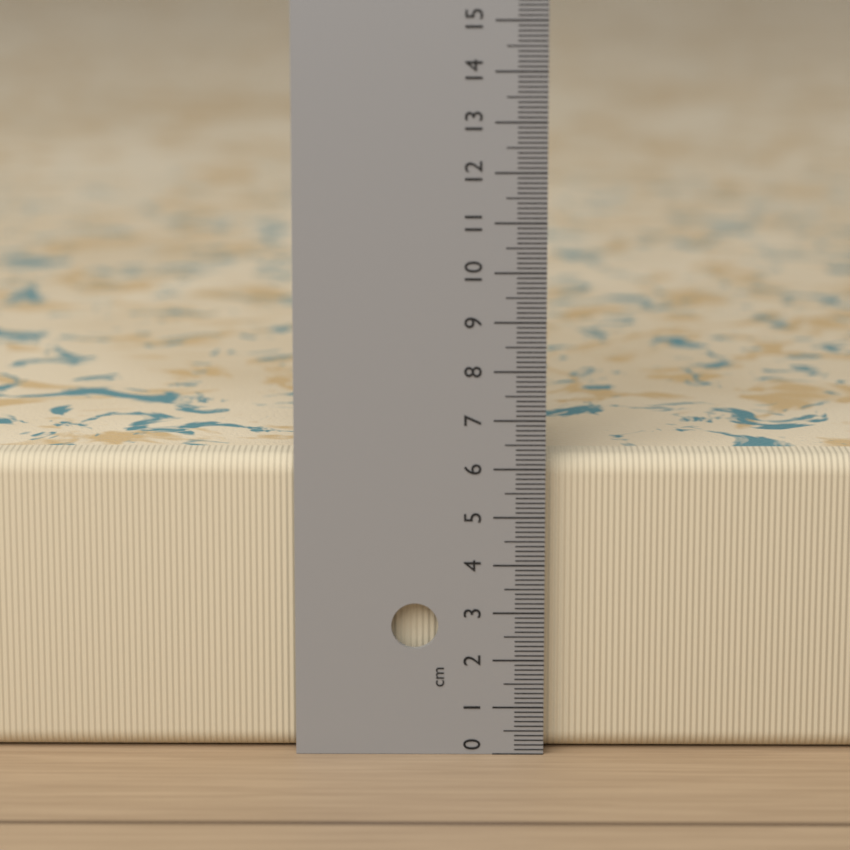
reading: 6.2 cm
